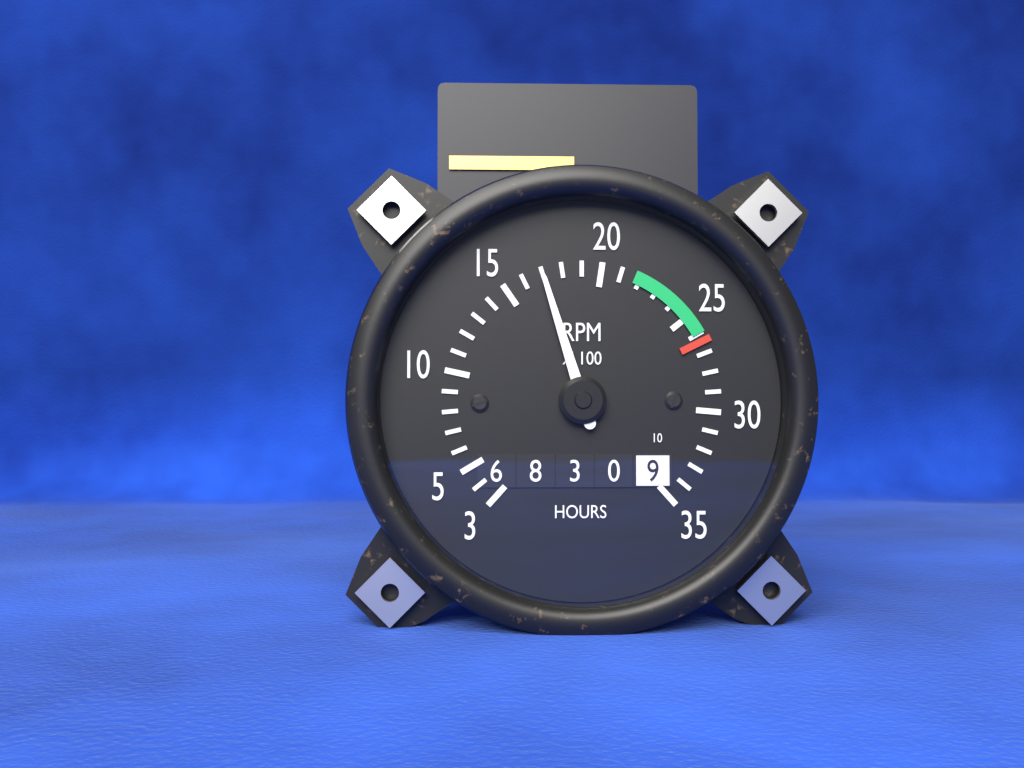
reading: 1700 RPM
